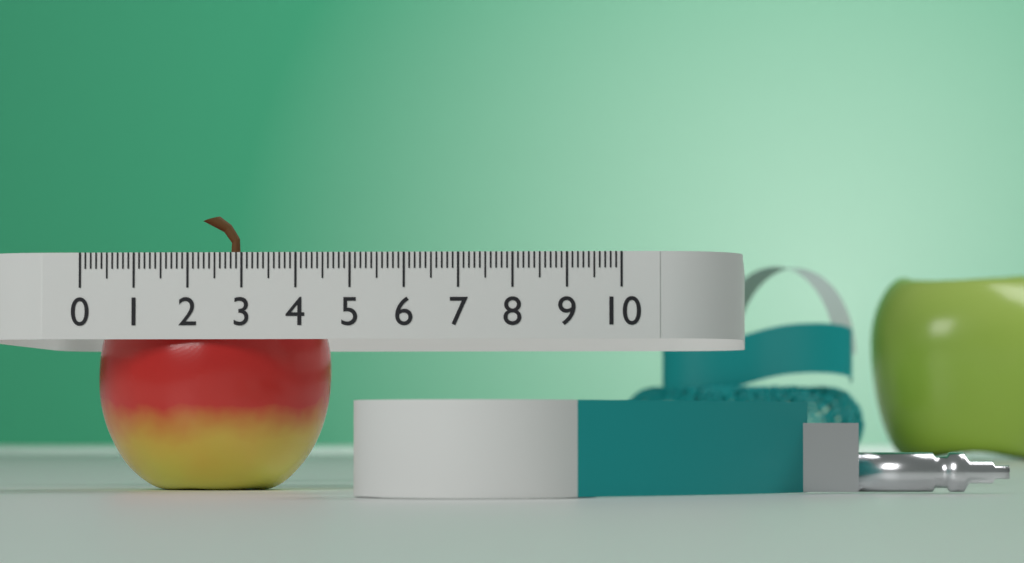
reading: 4.4 (no unit)
